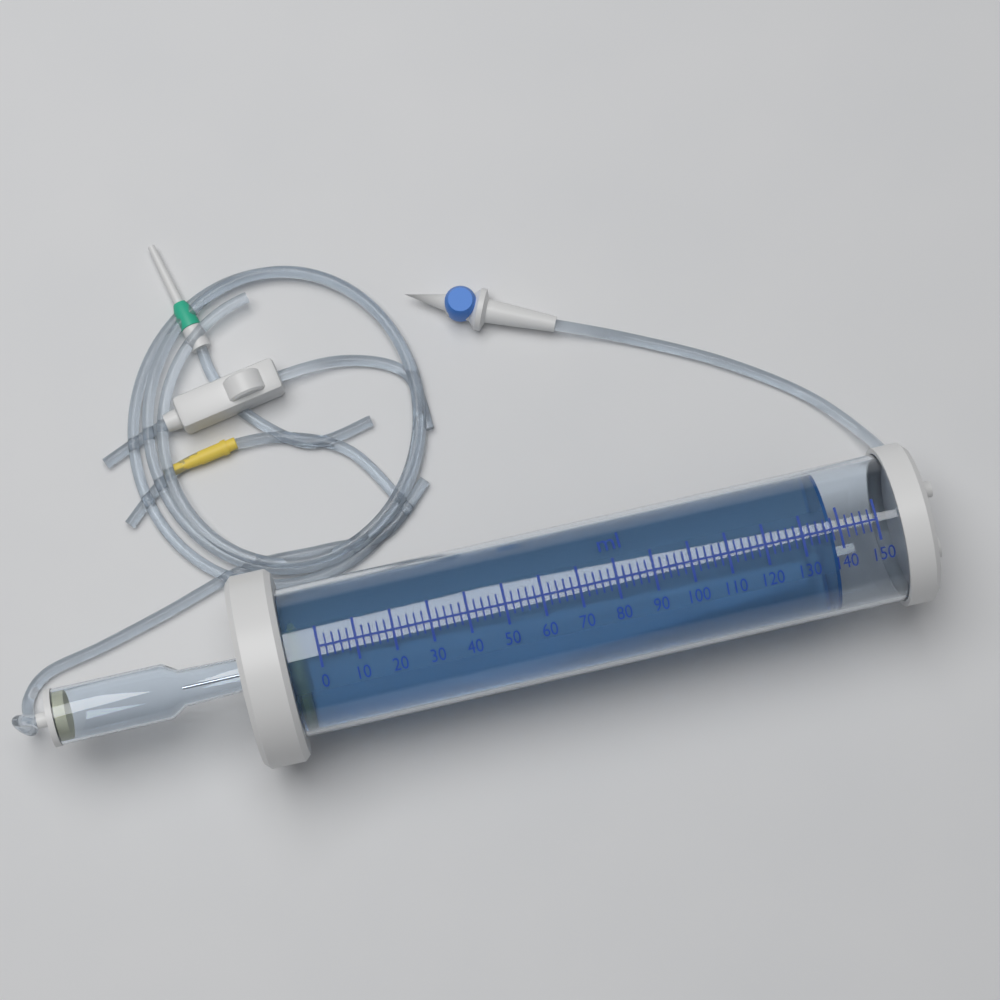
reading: 138 ml
